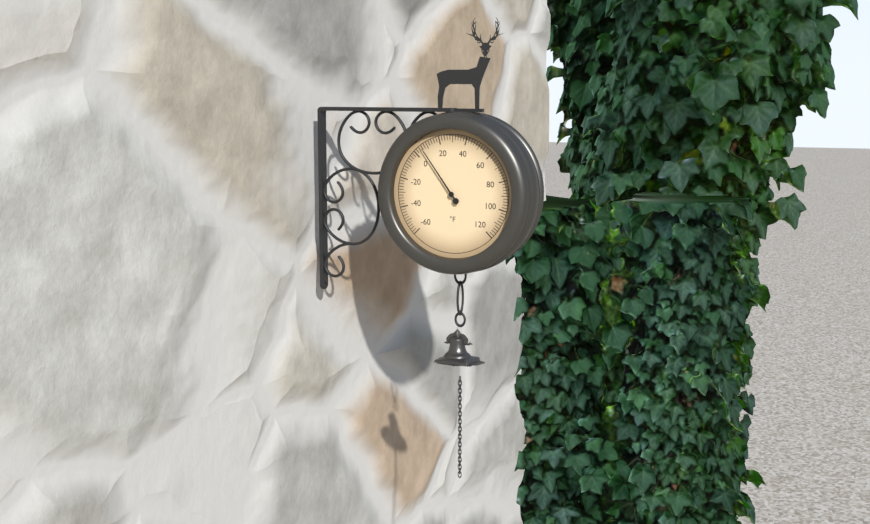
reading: 6 °F
